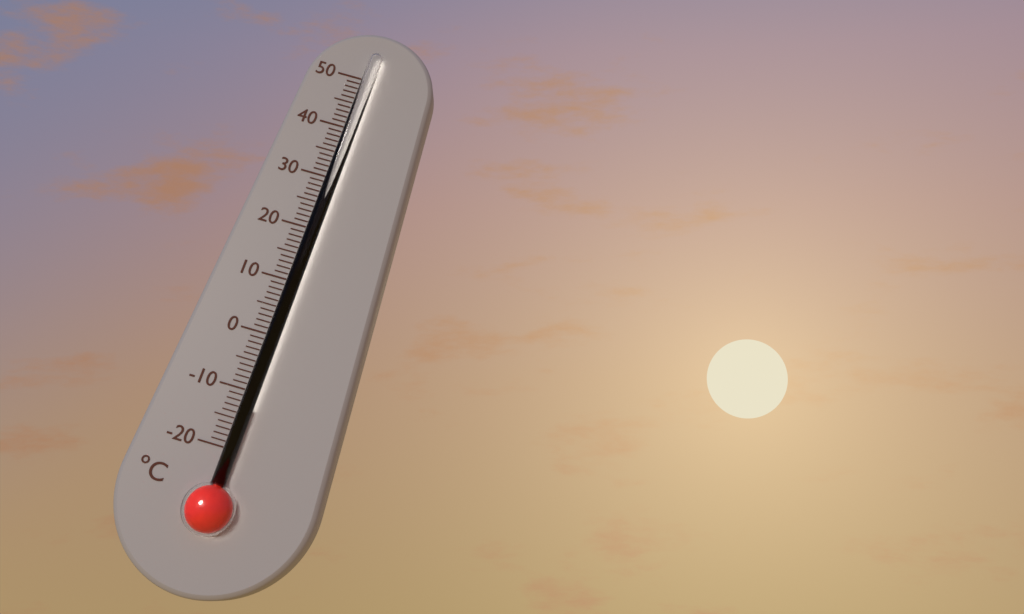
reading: -13 °C
